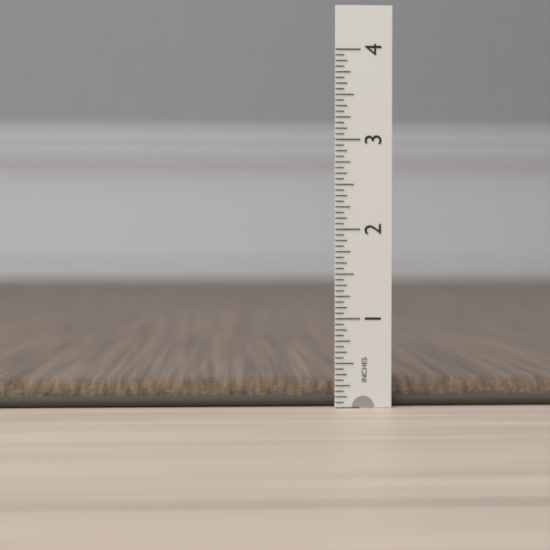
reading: 0.3125 in
